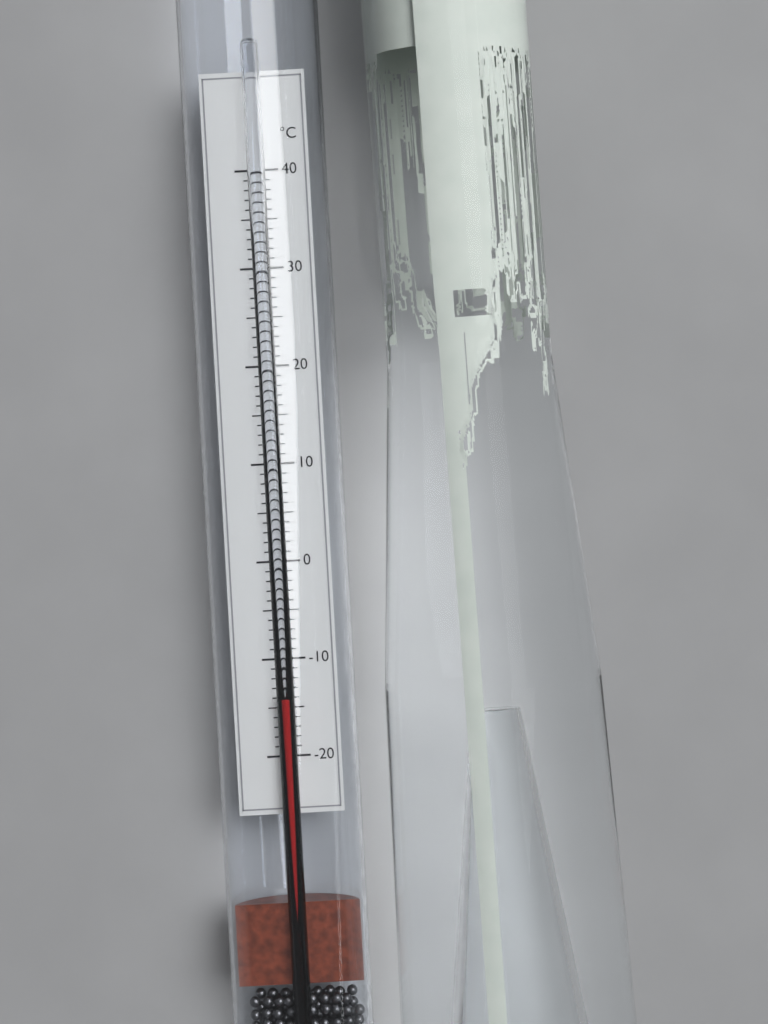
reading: -14 °C
